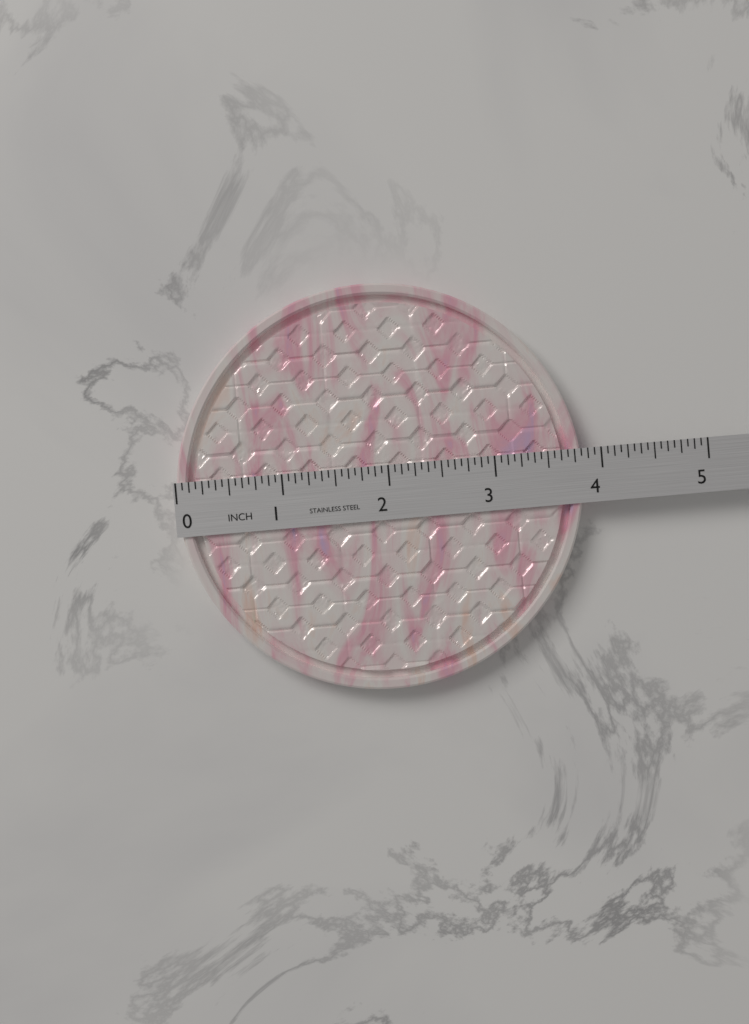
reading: 3.8125 in
